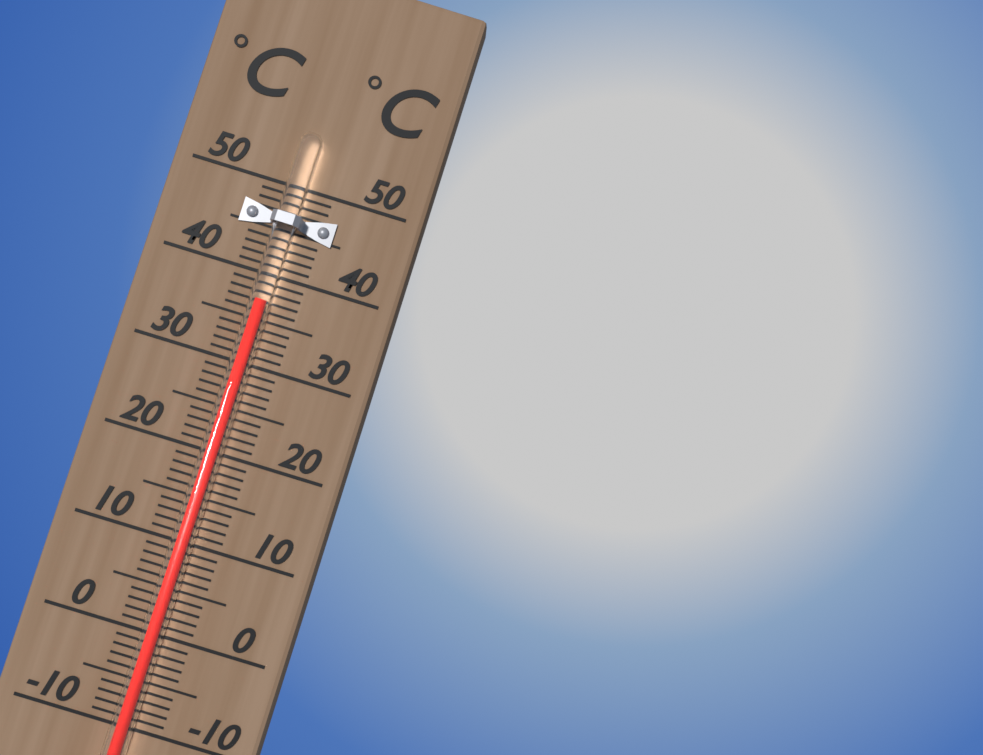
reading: 37 °C
